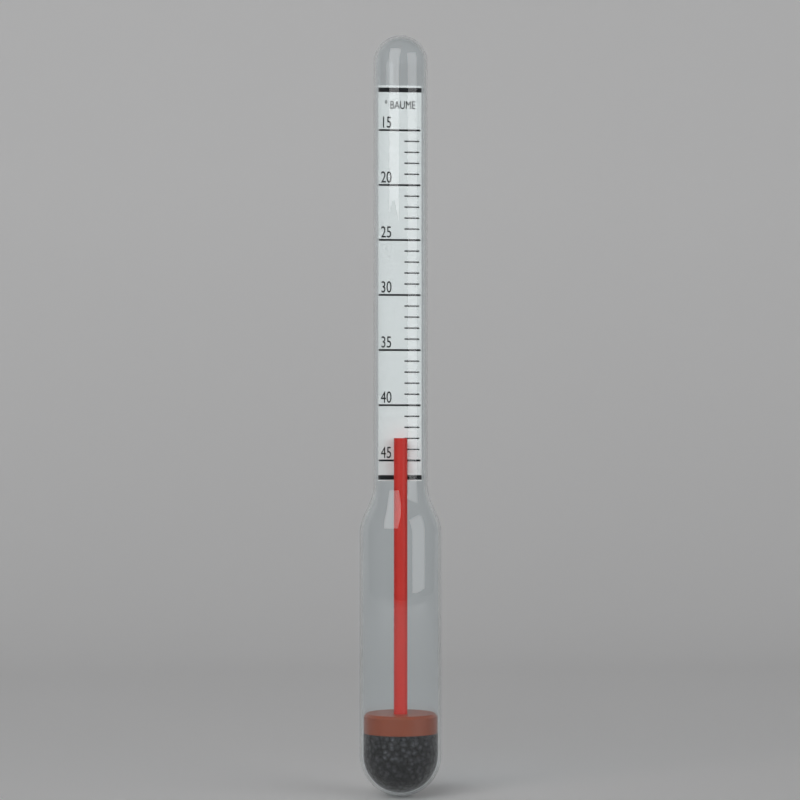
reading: 43 °Baumé
